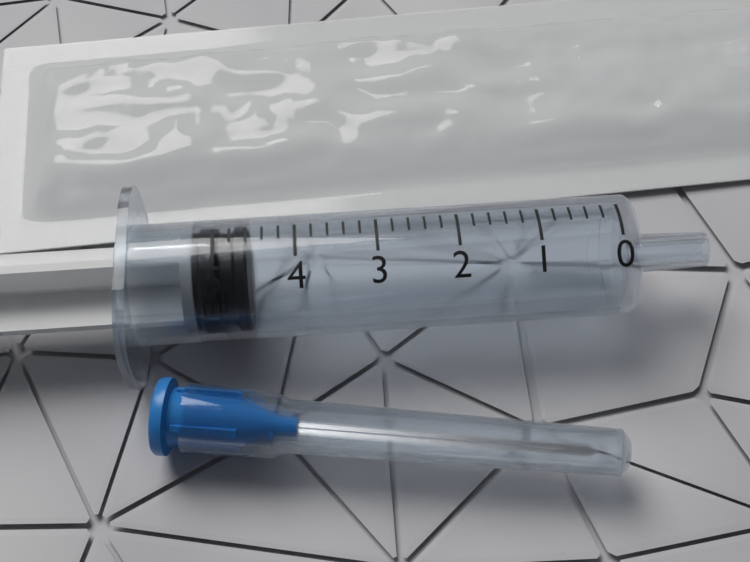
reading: 4.6 ml
